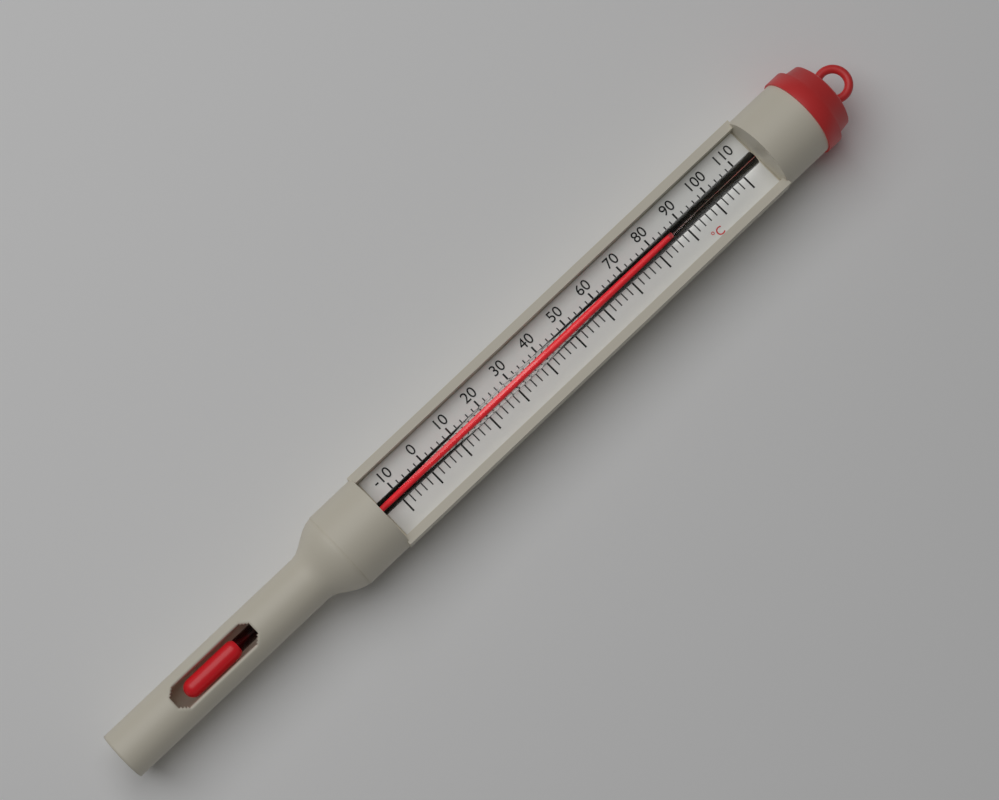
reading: 84 °C
